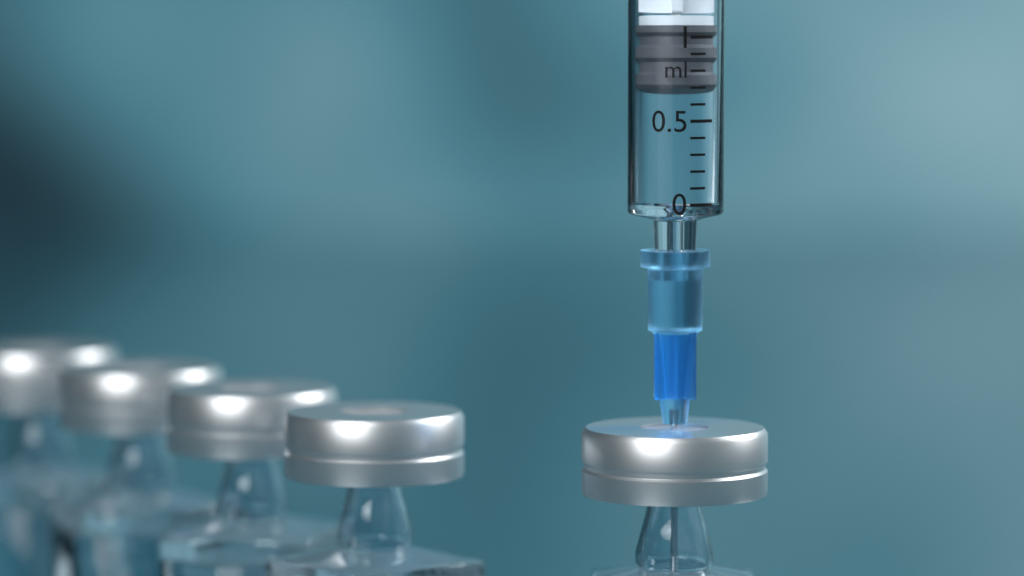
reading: 0.7 ml
